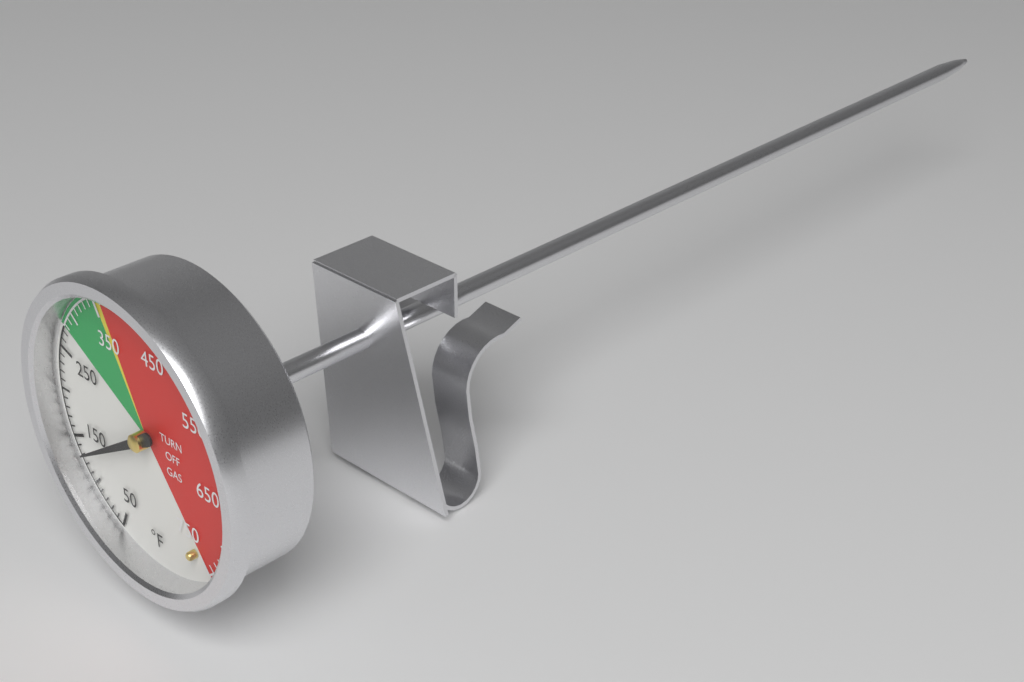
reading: 130 °F
